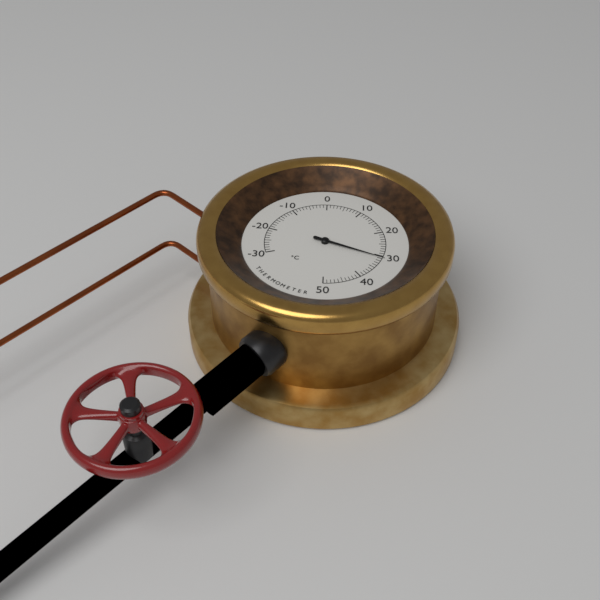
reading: 31 °C
